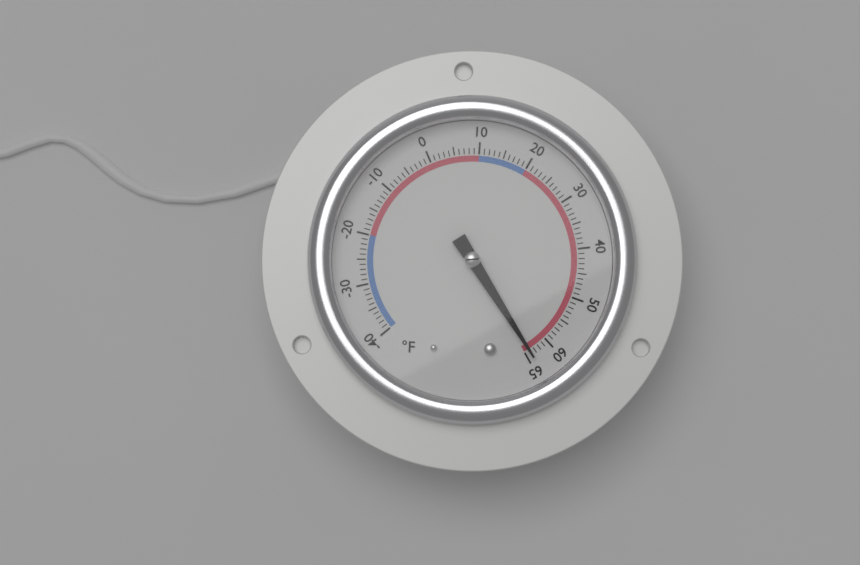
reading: 64 °F
